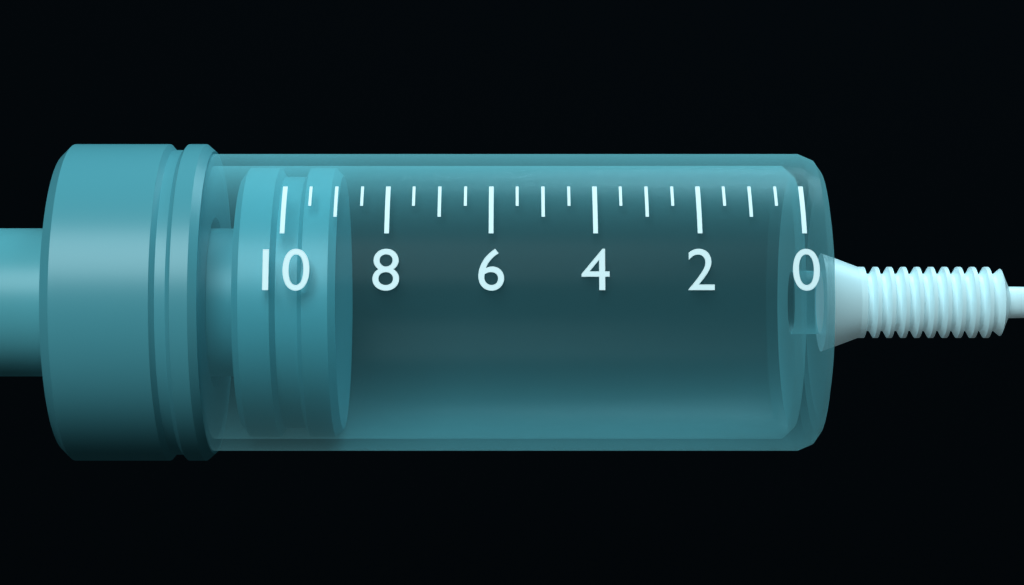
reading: 9.0 (no unit)
